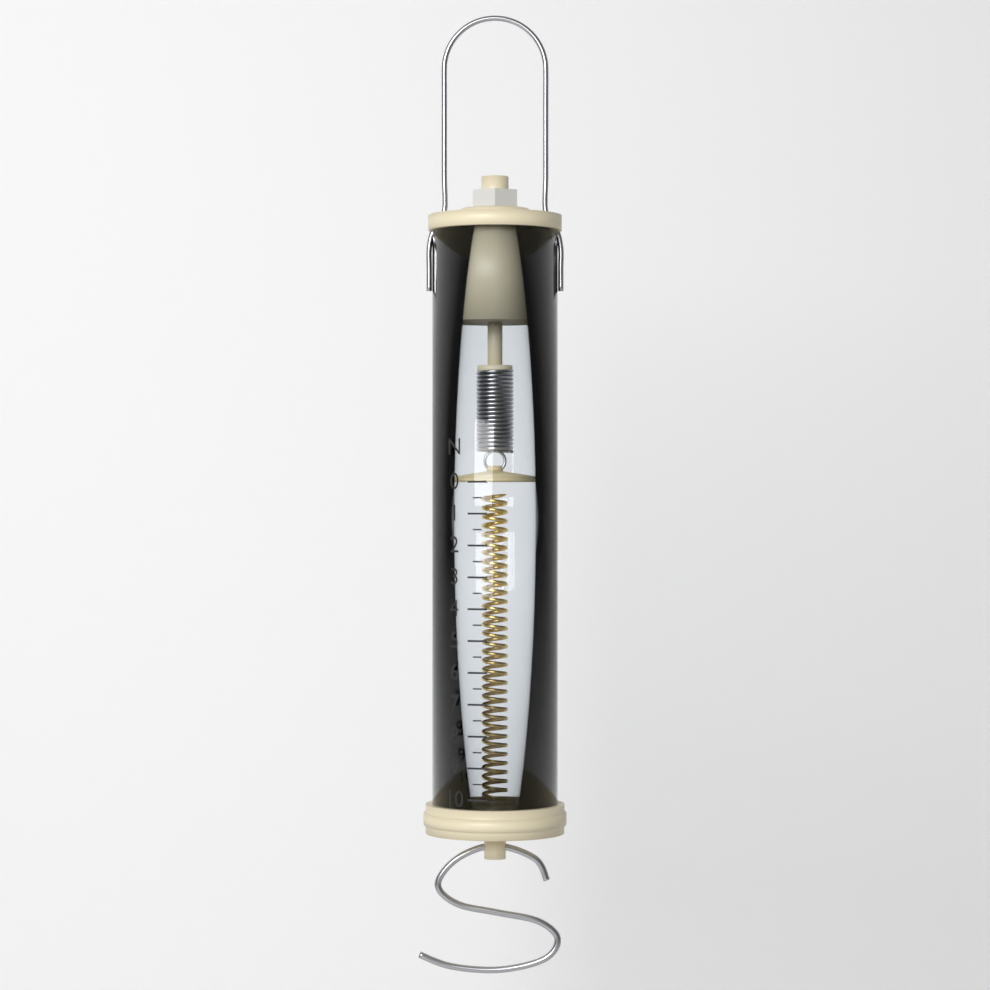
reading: 0.0 N
